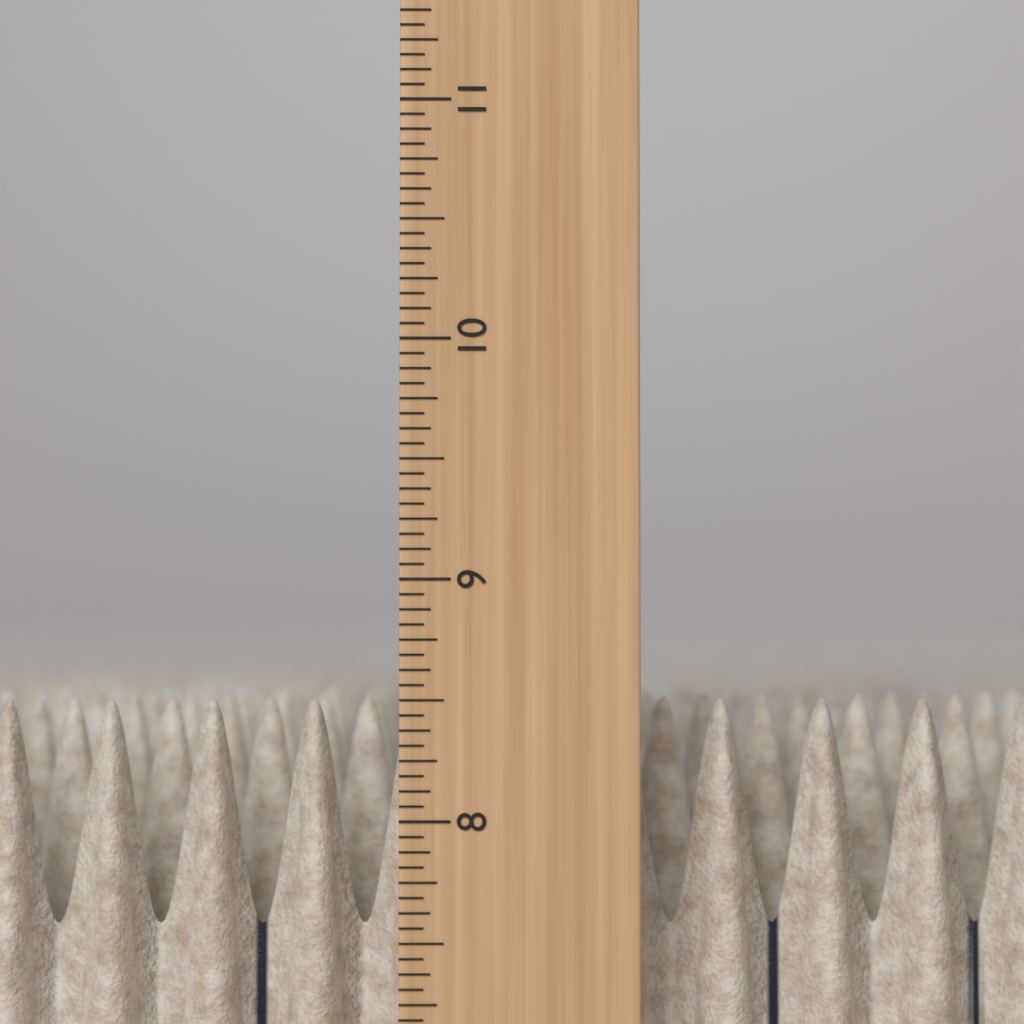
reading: 8.5000 in
